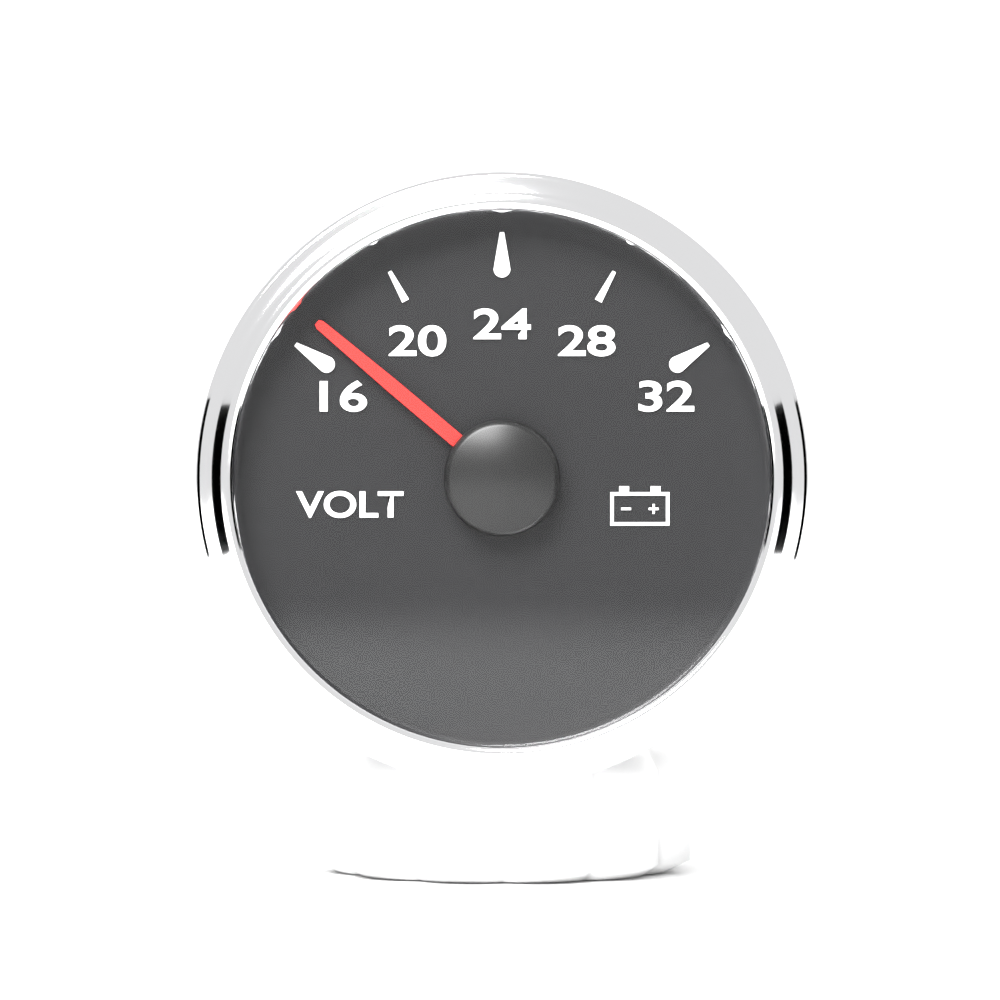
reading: 17 V
